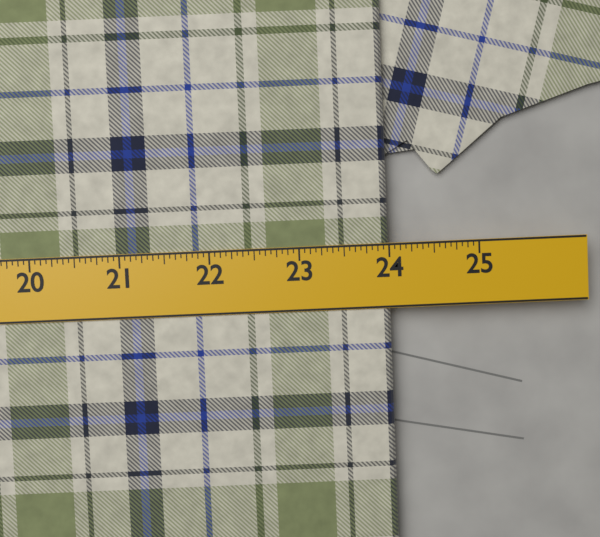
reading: 24.0000 in
